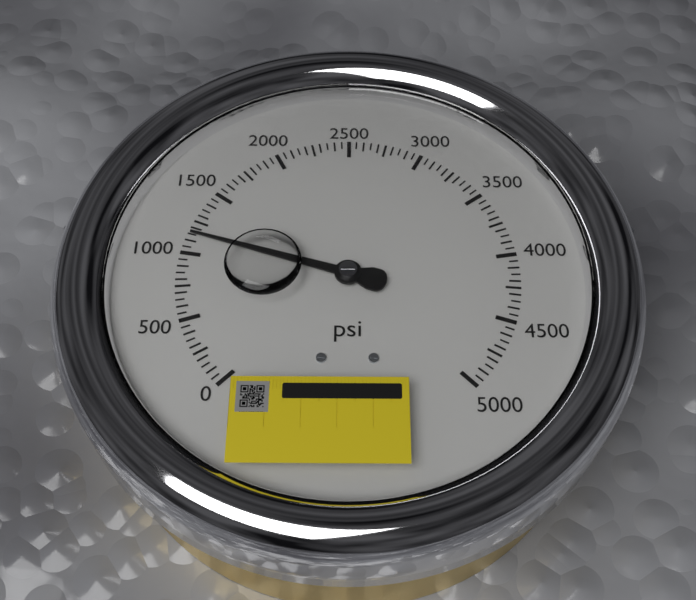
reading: 1150 psi
